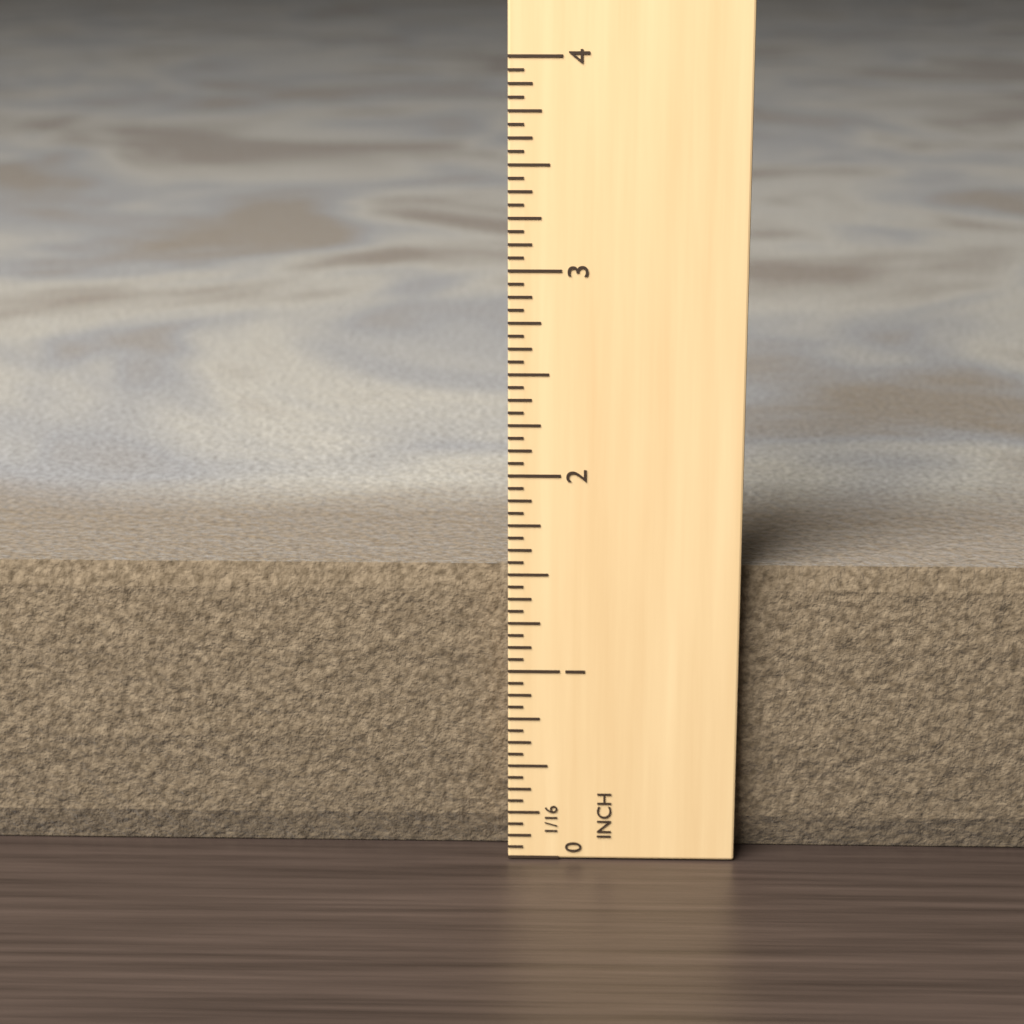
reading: 1.5000 in
